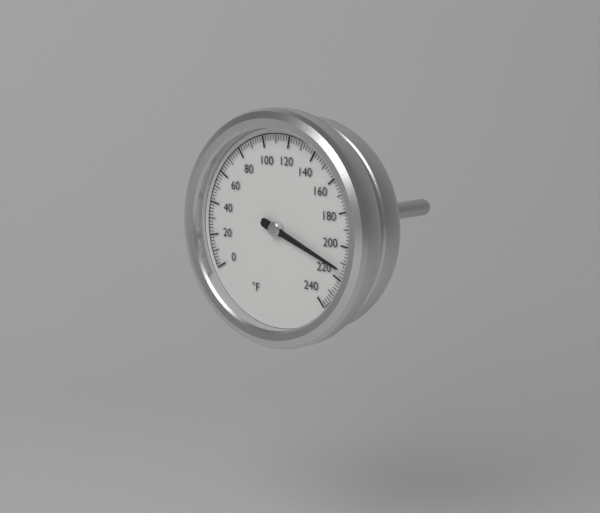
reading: 214 °F
